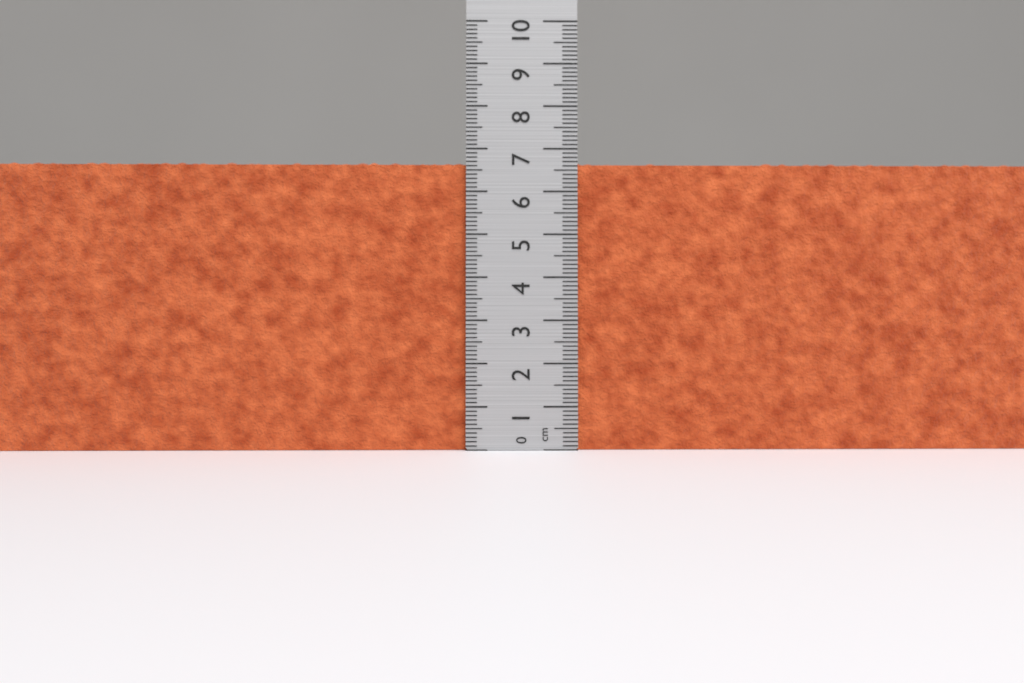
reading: 6.7 cm
